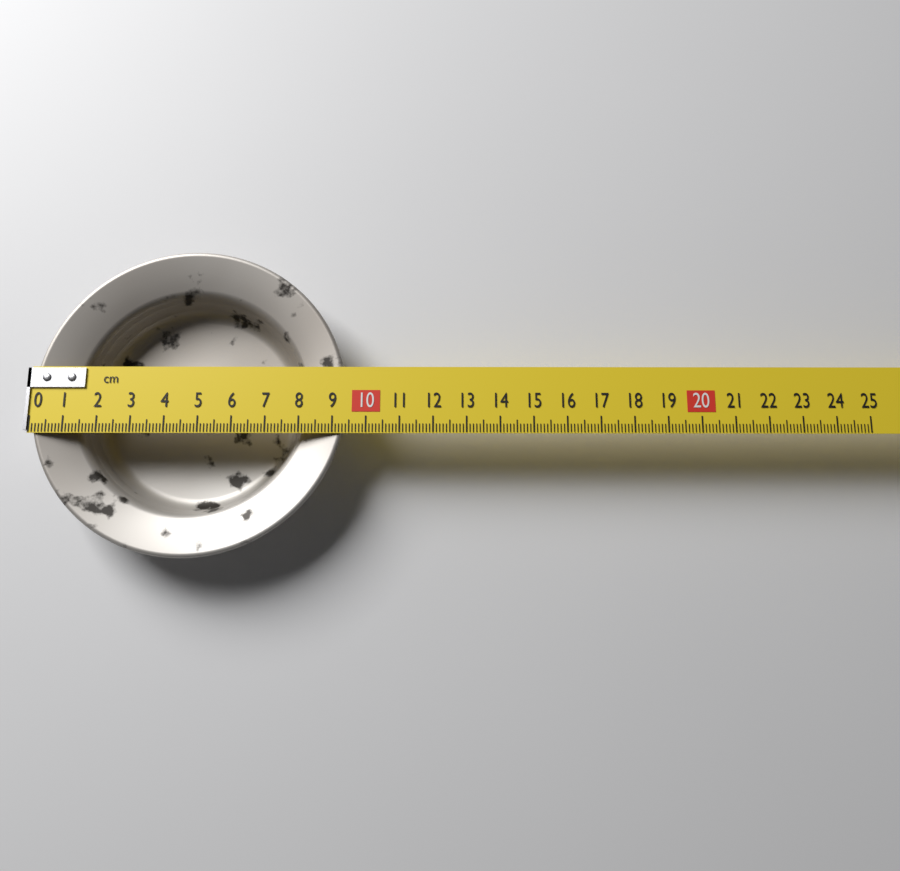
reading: 9.4 cm
